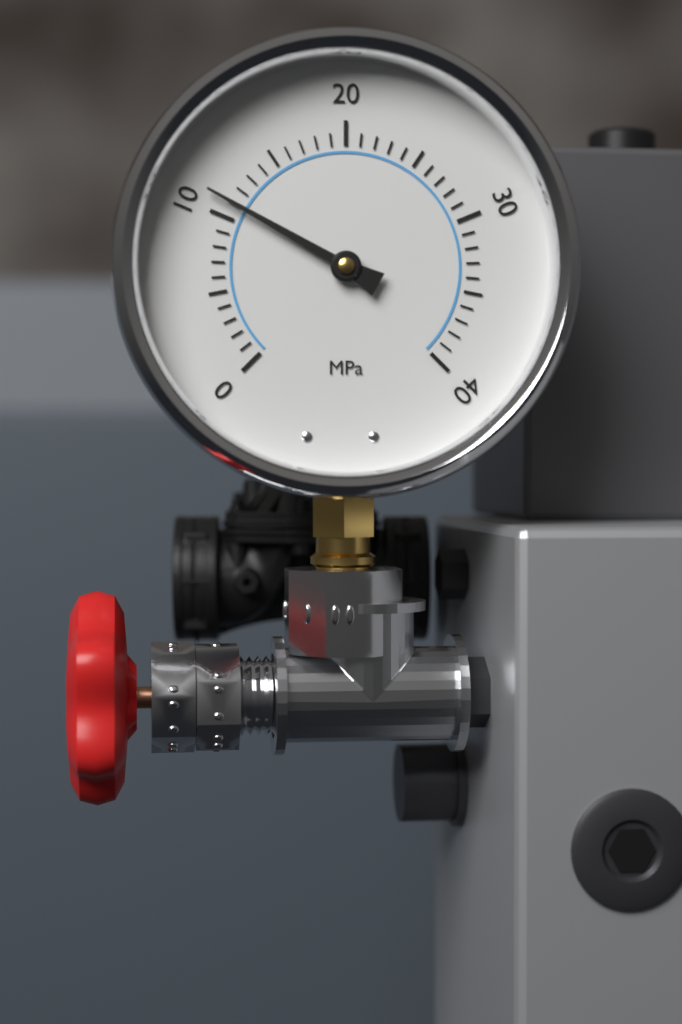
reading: 11 MPa
